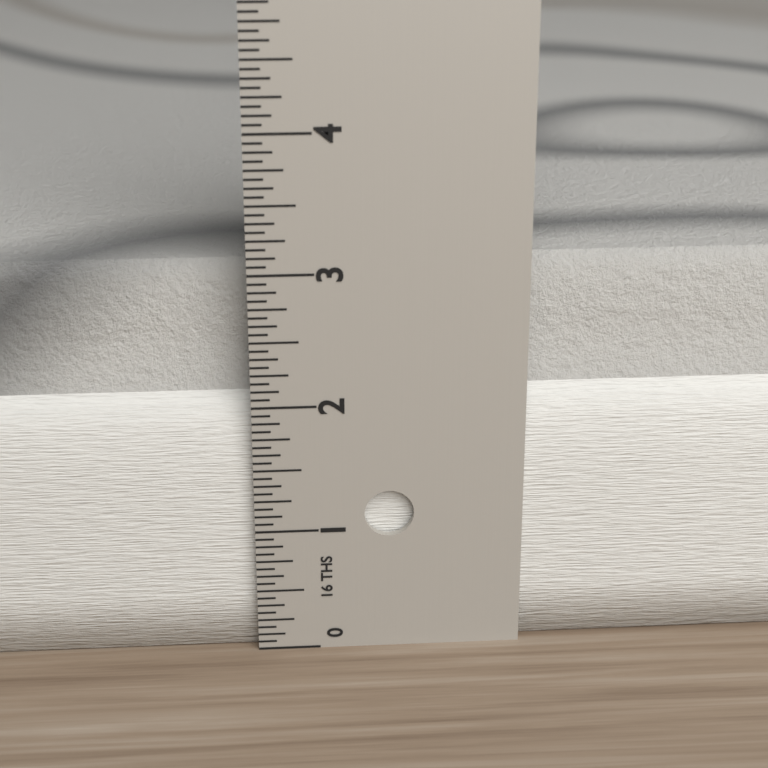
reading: 3.0000 in
